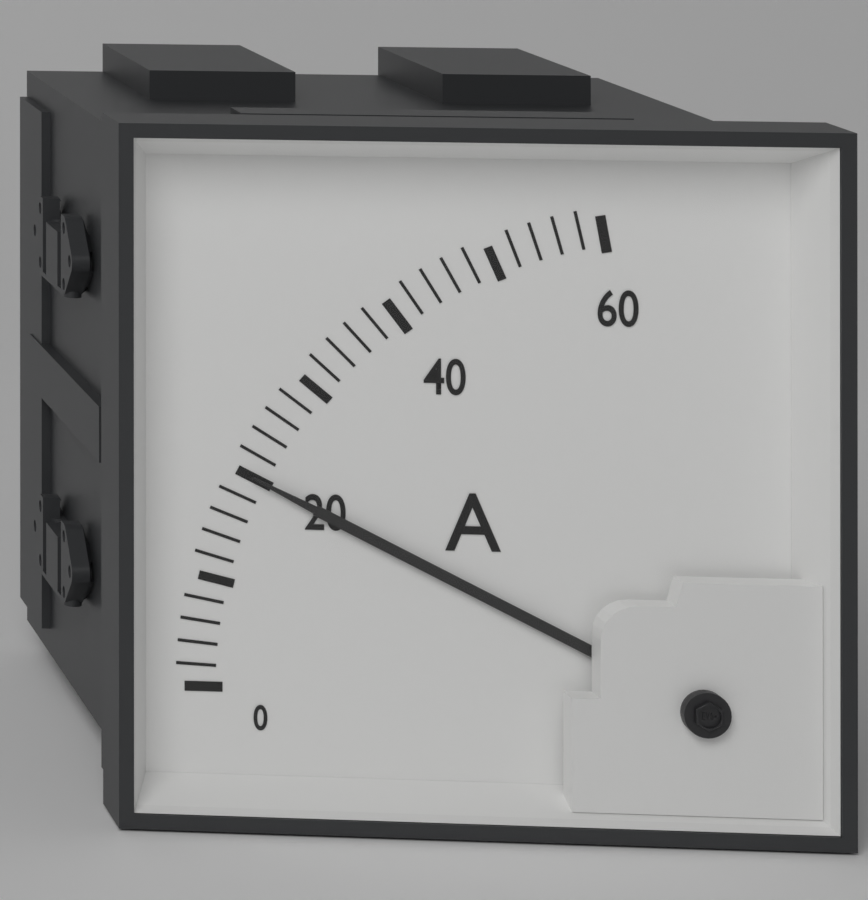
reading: 20 A
